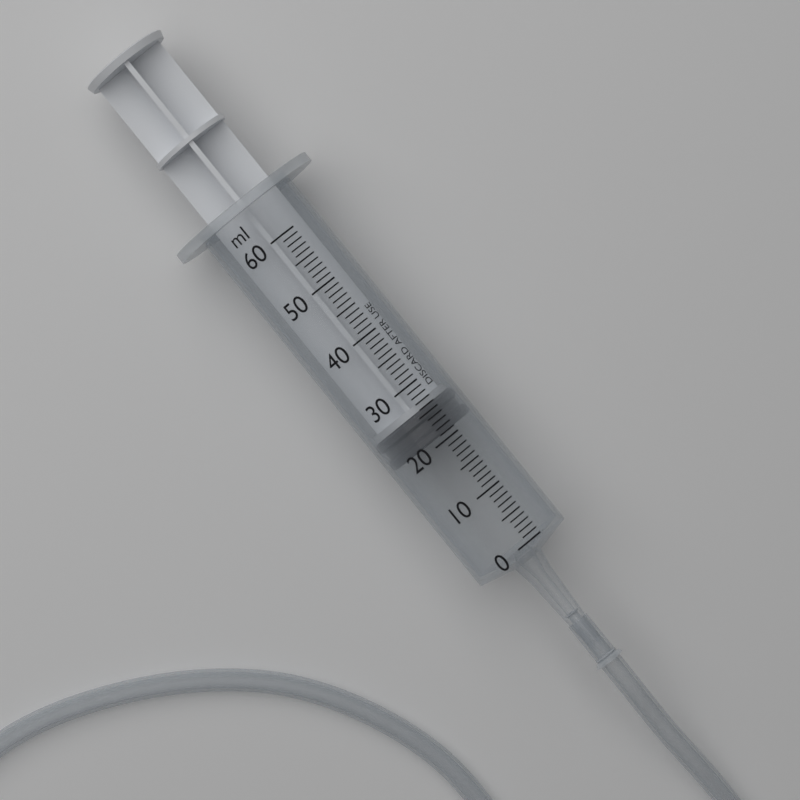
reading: 21 ml
